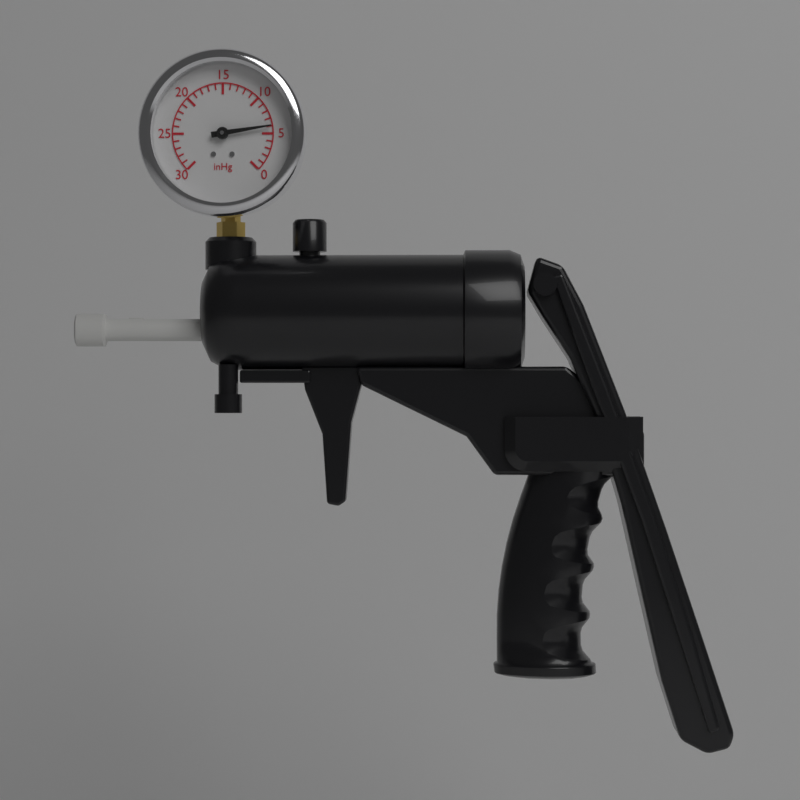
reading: 6 inHg
